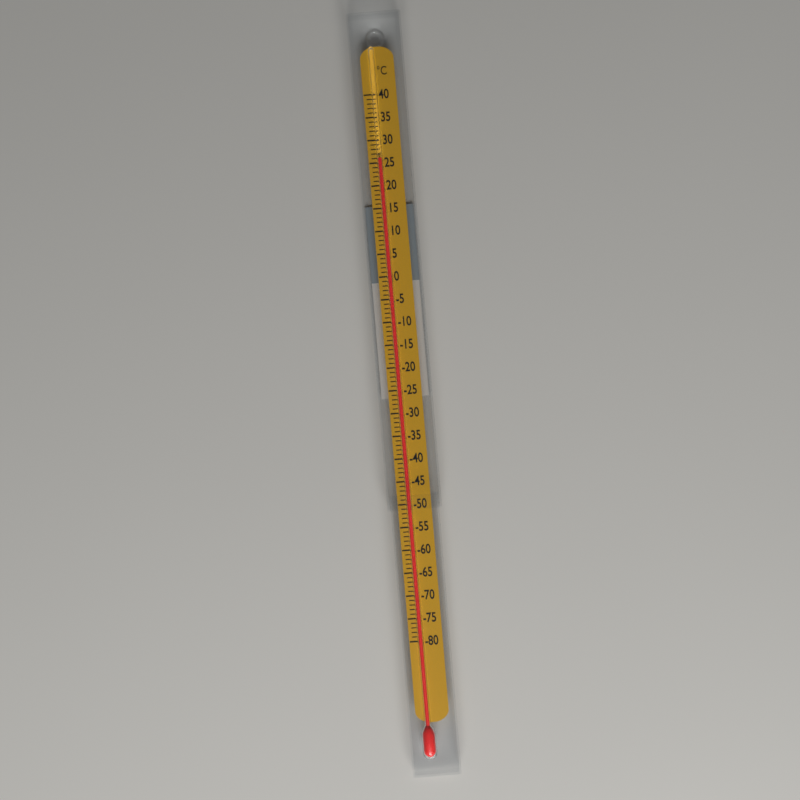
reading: 26 °C
